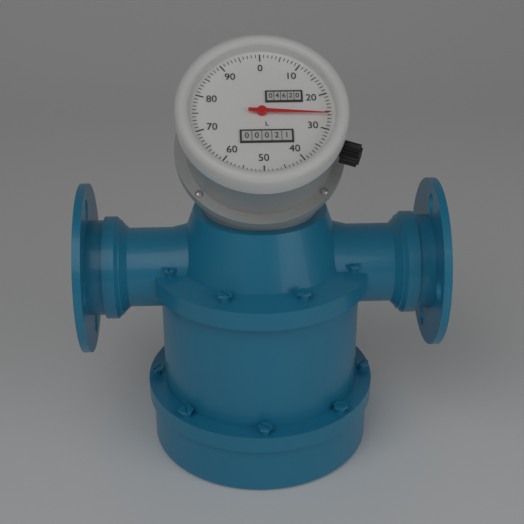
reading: 26 L
